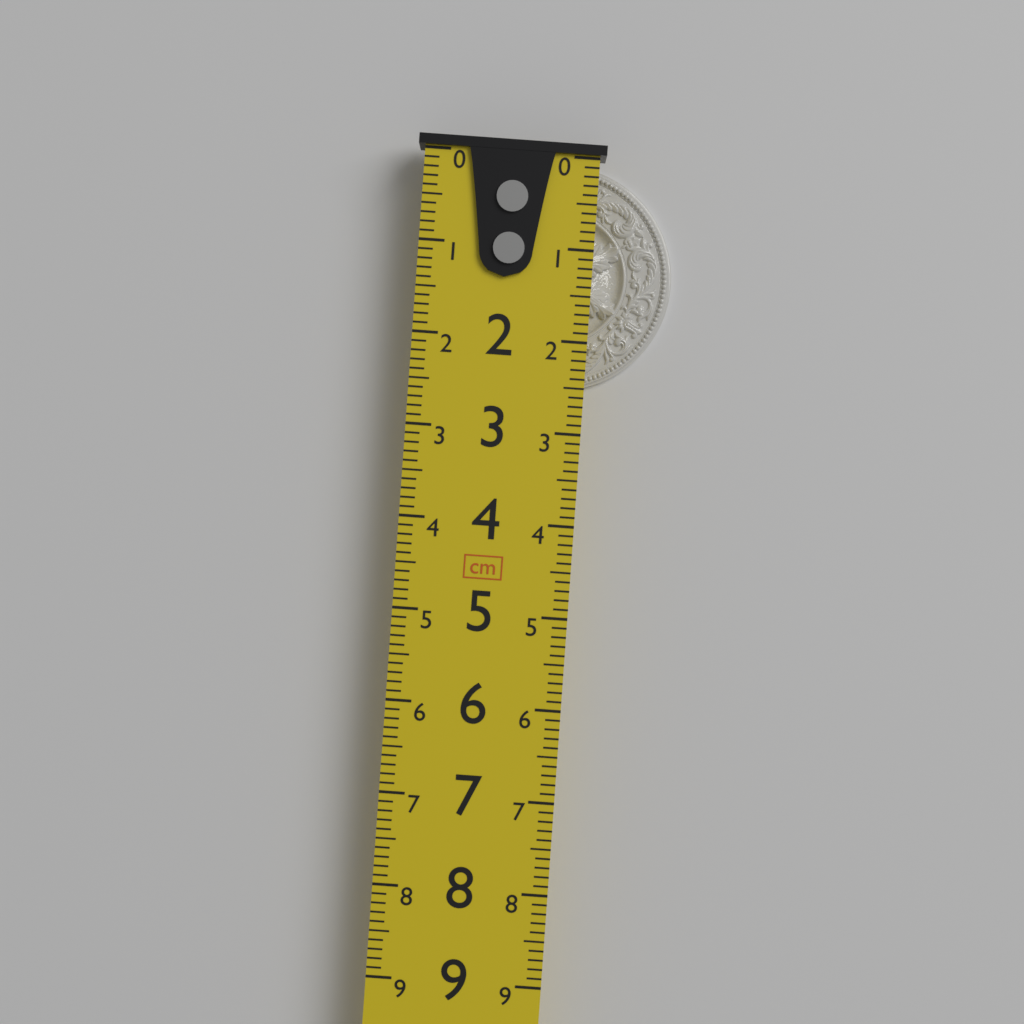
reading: 2.5 cm
